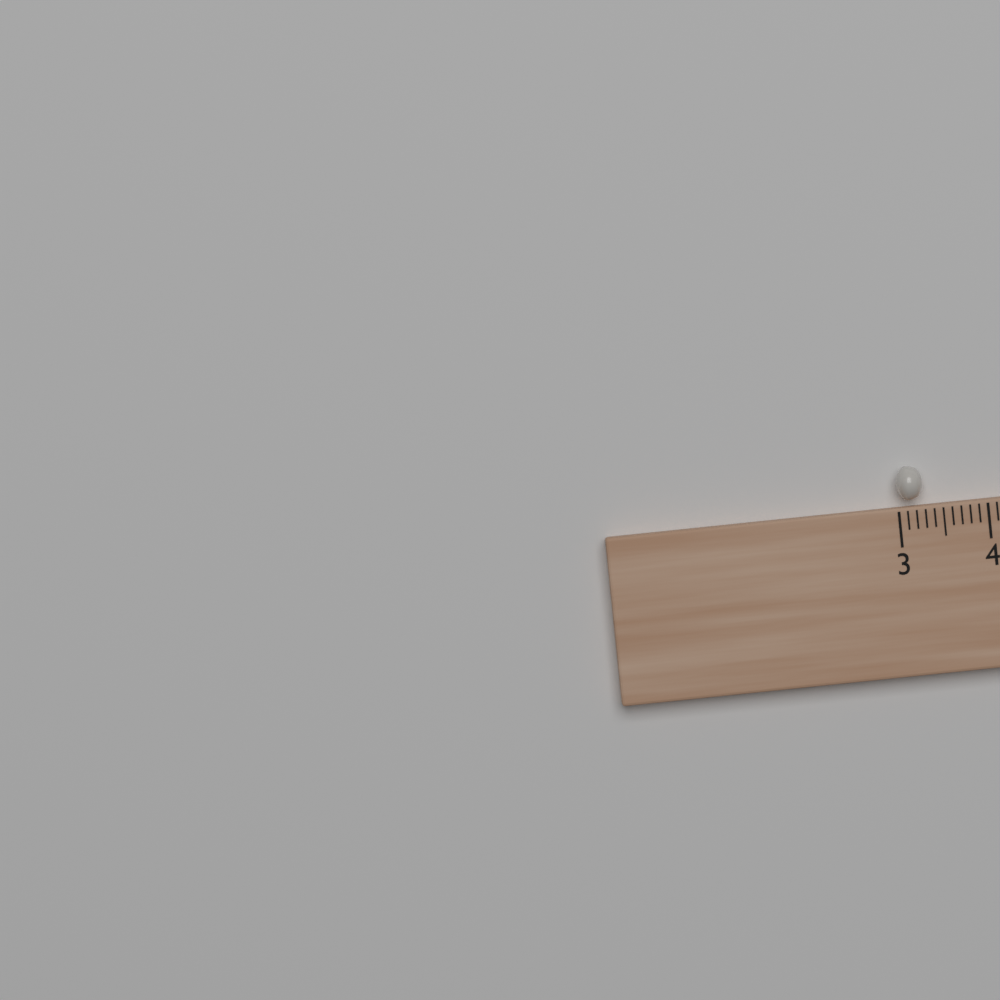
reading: 3.3 (no unit)
